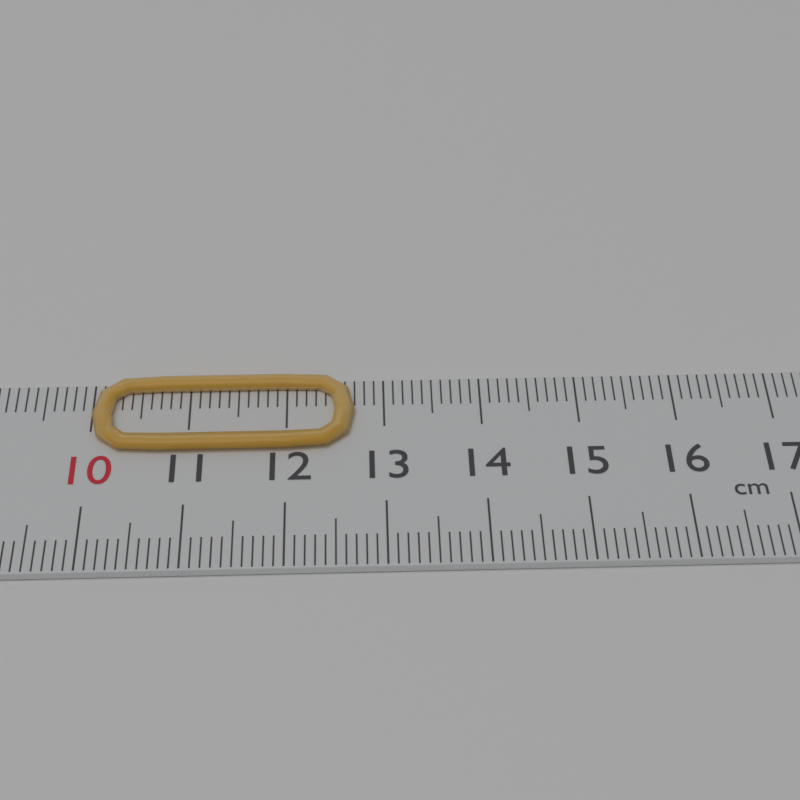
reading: 12.7 cm
